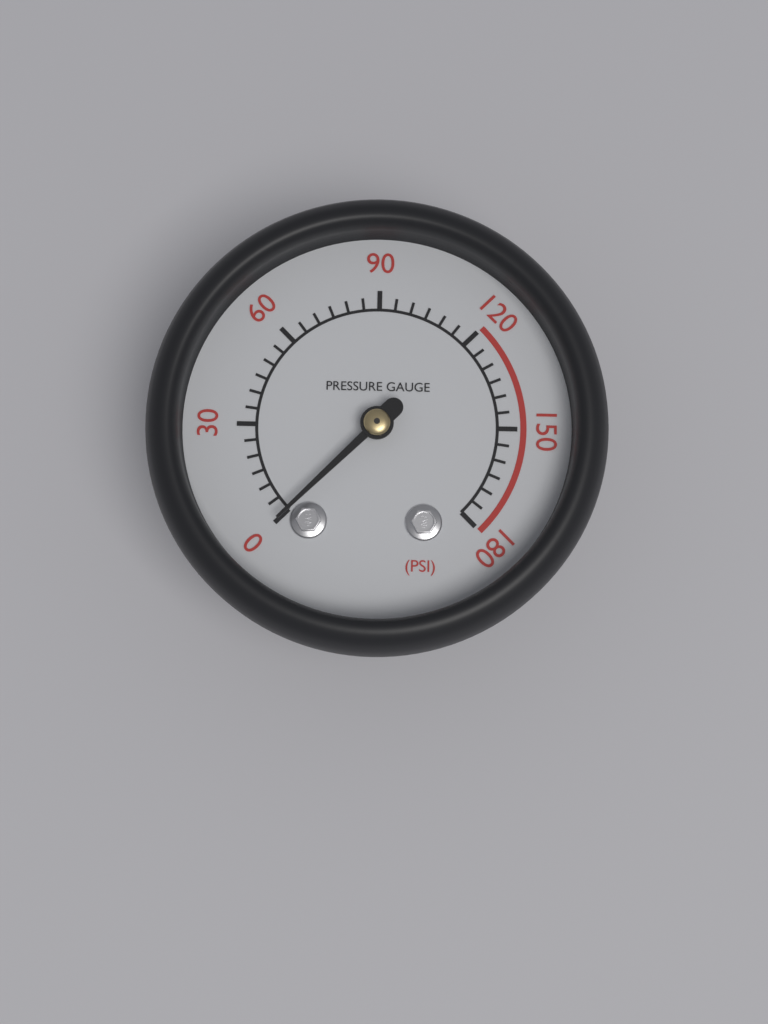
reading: 0 psi
